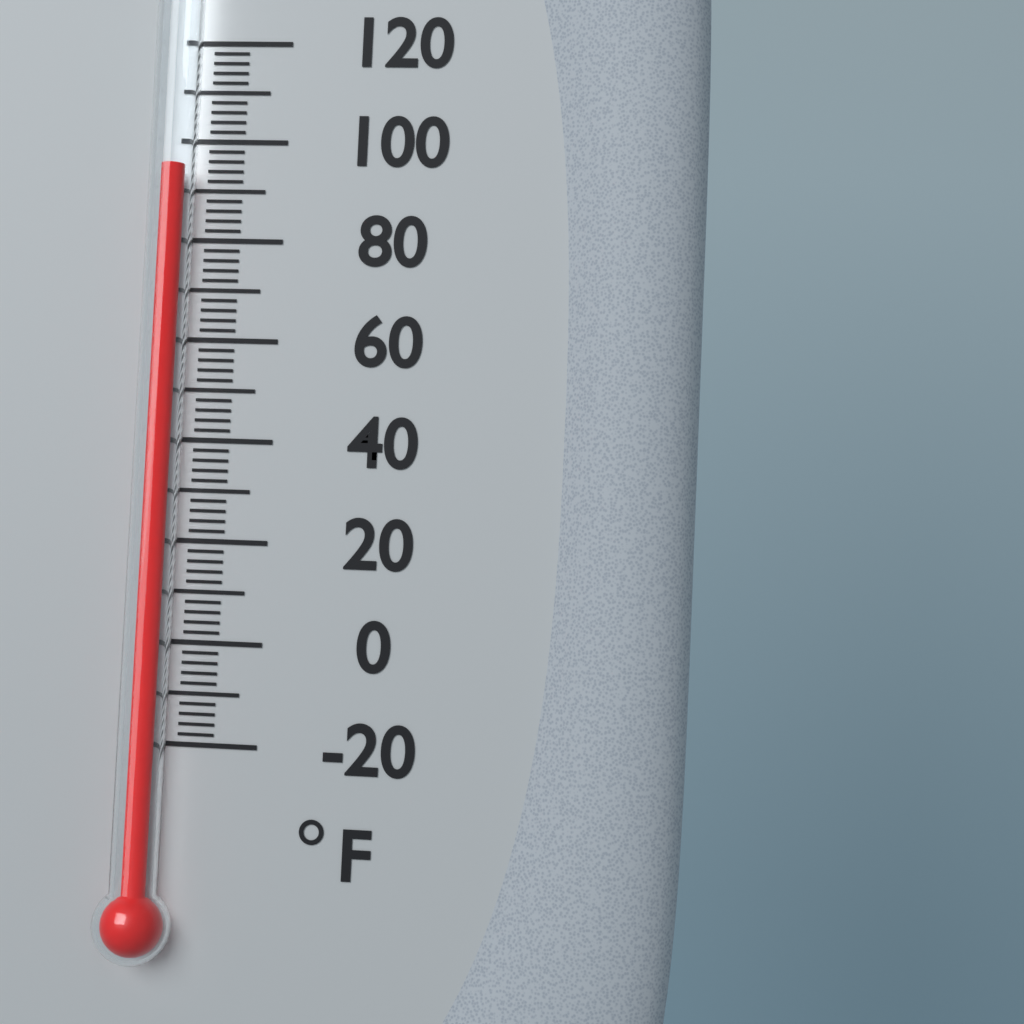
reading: 94 °F
